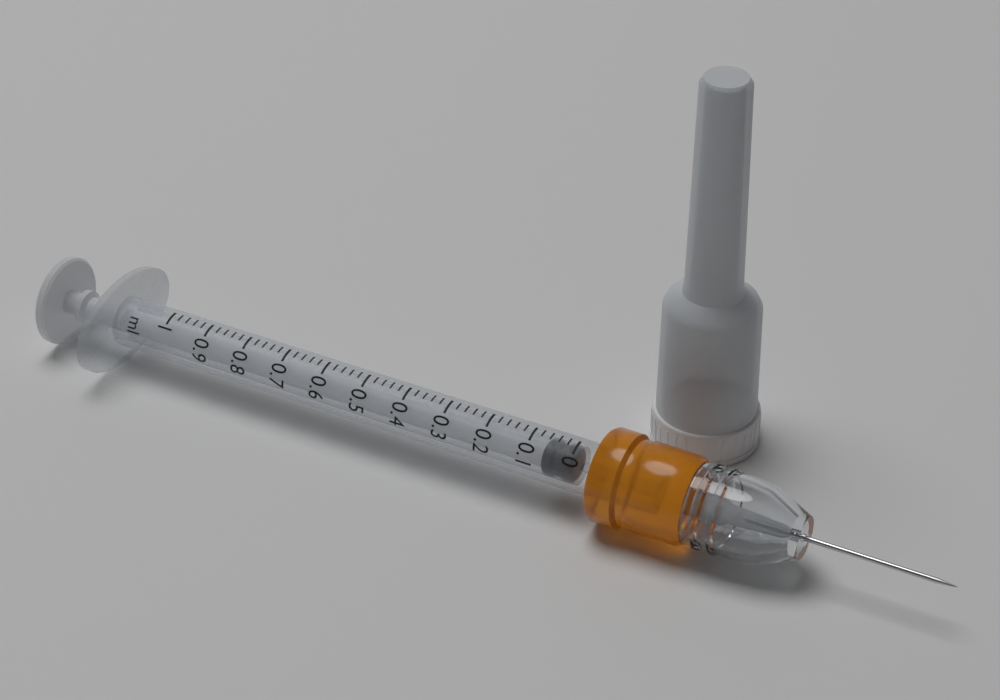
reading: 0.00 ml
